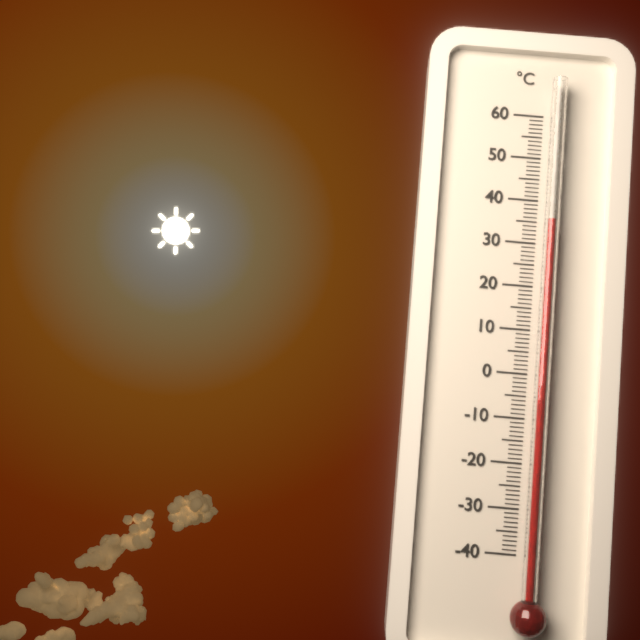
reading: 35 °C
